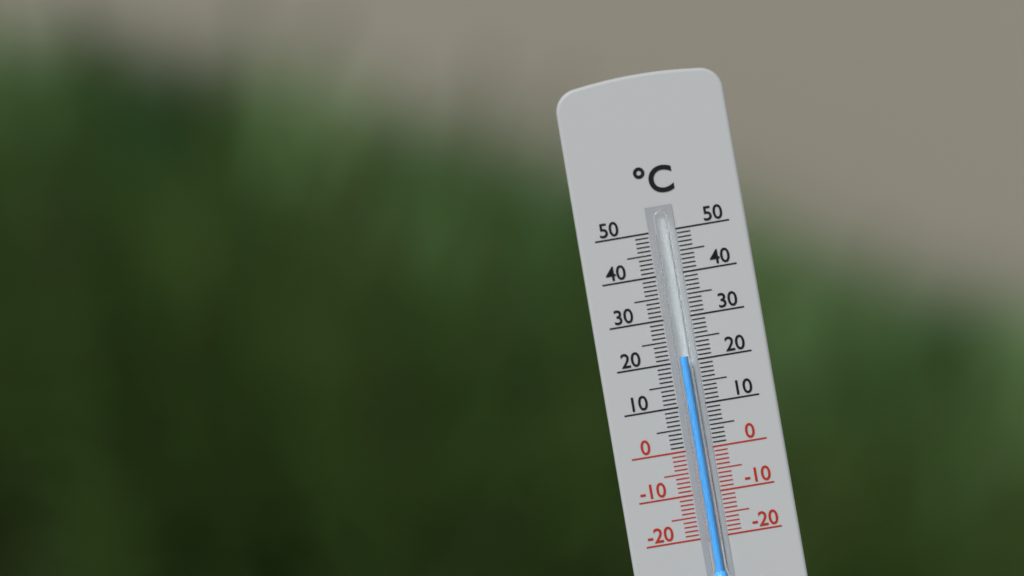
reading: 21 °C
